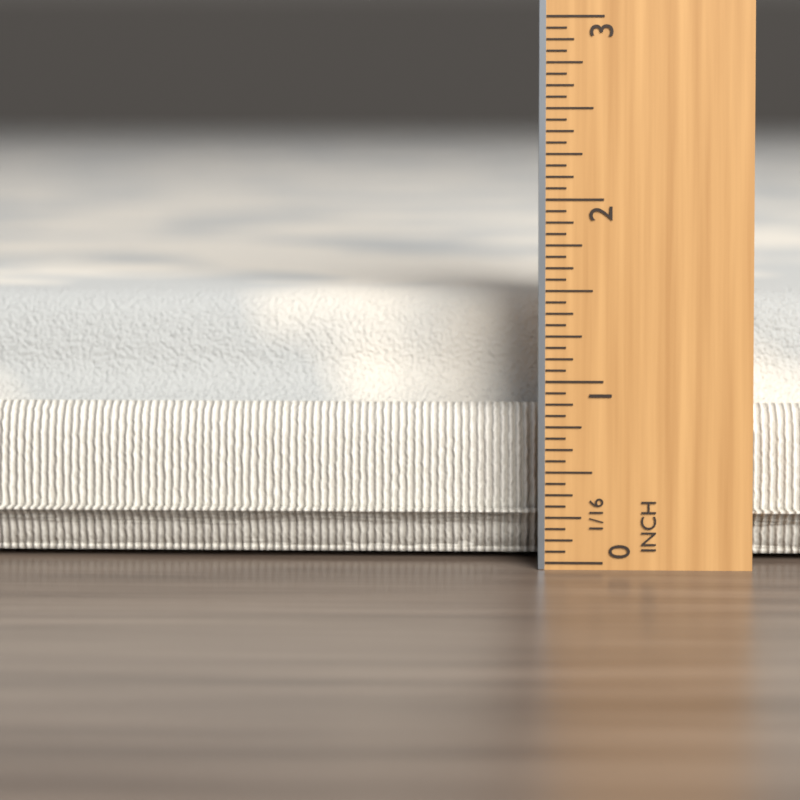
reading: 1.4375 in
